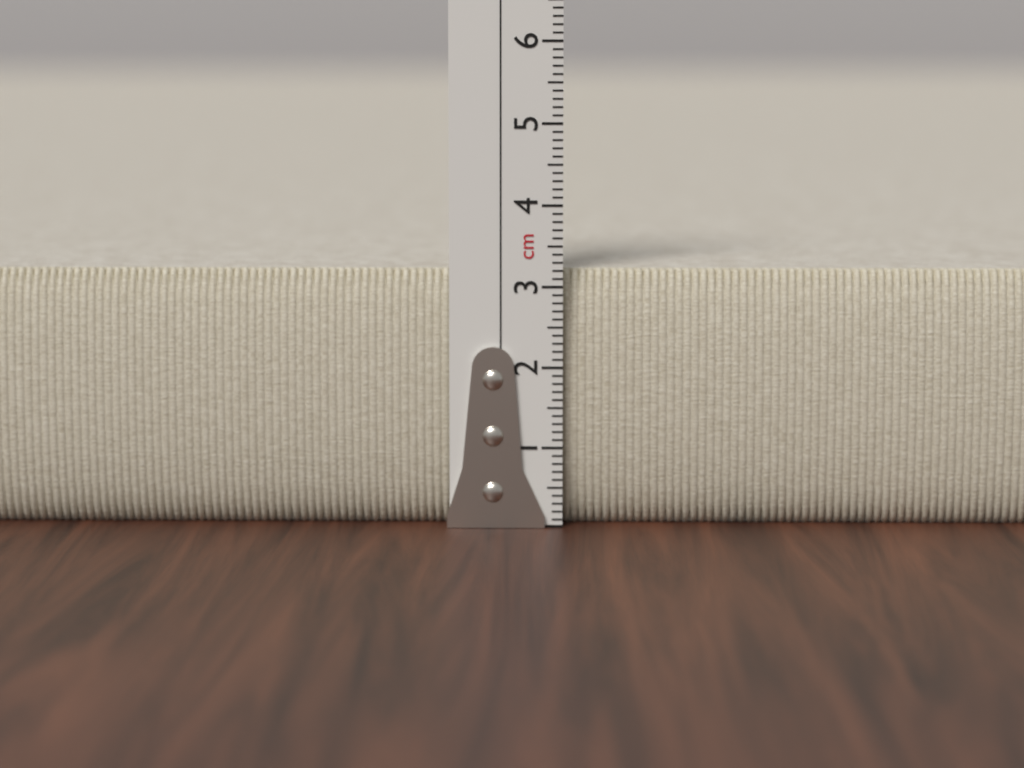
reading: 3.2 cm
